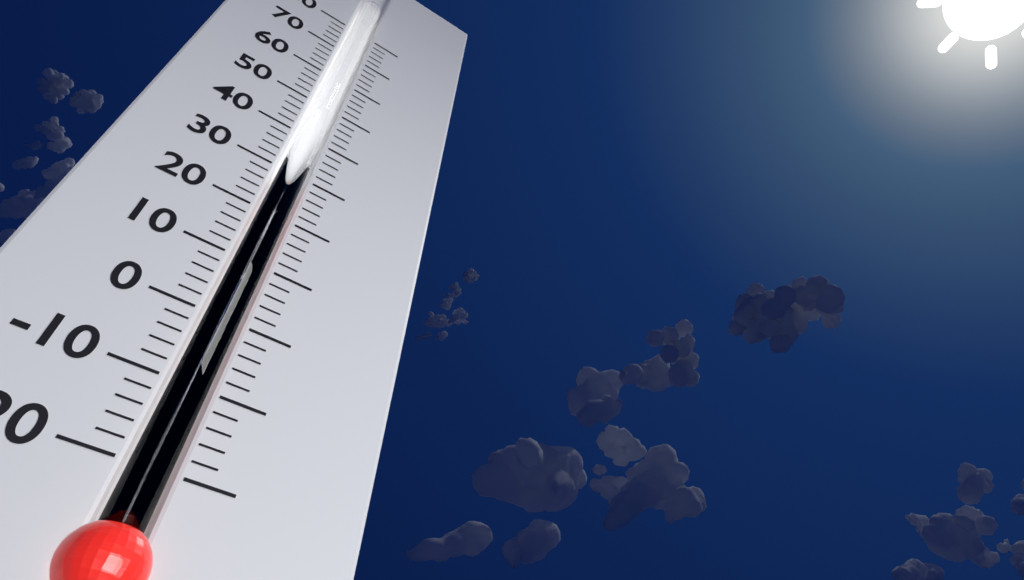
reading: 28 (no unit)
